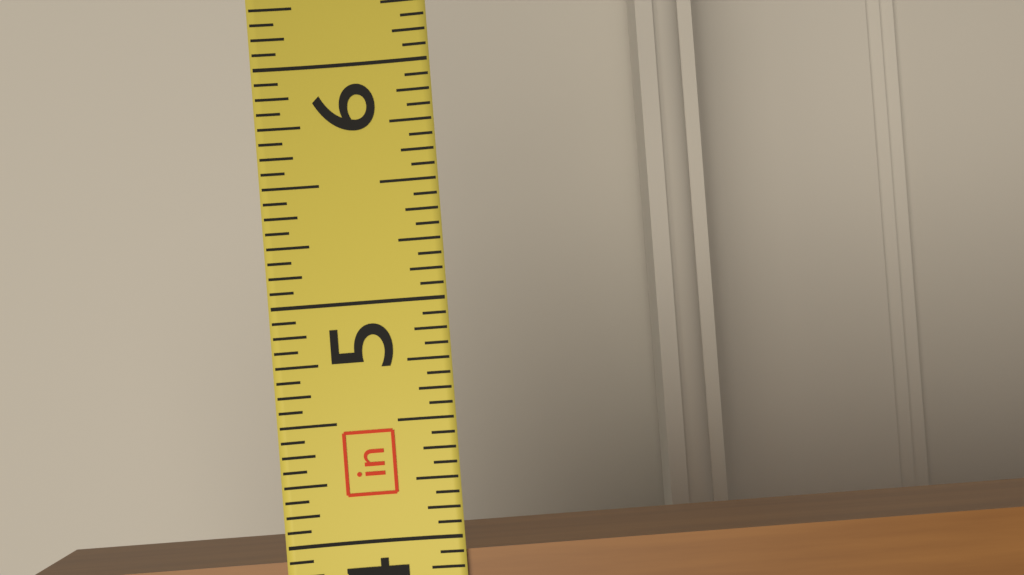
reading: 3.9375 in
